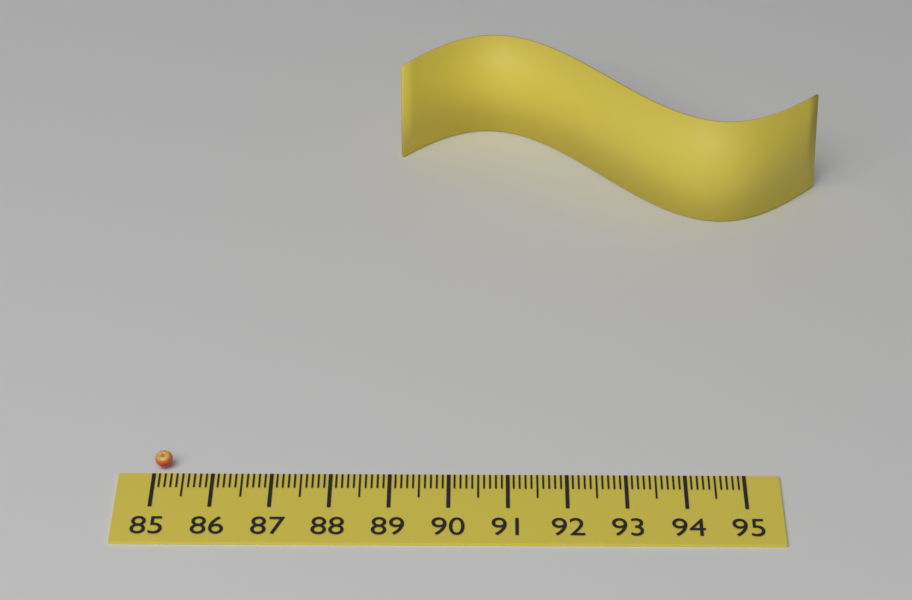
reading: 85.3 (no unit)
